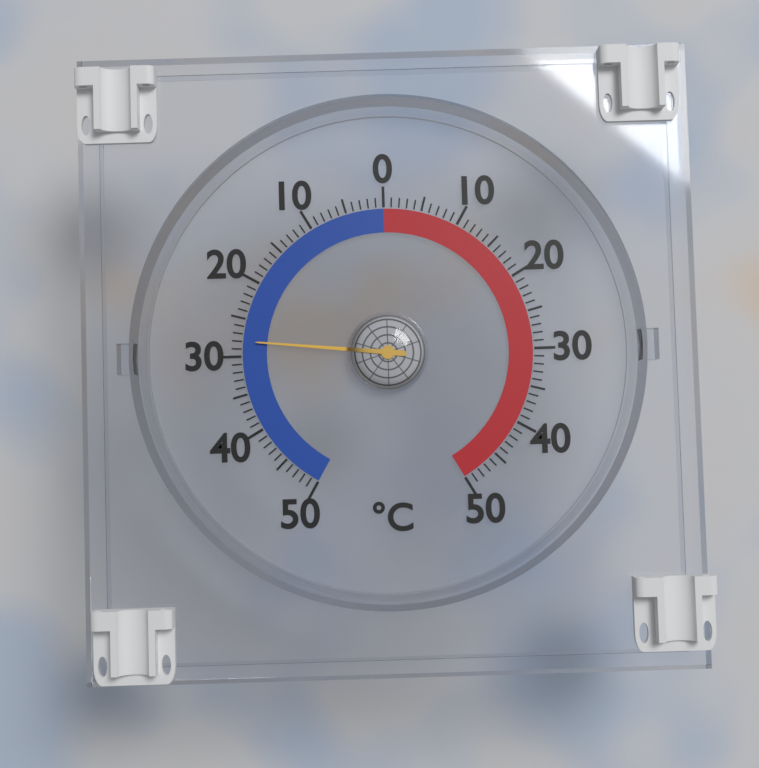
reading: -28 °C
